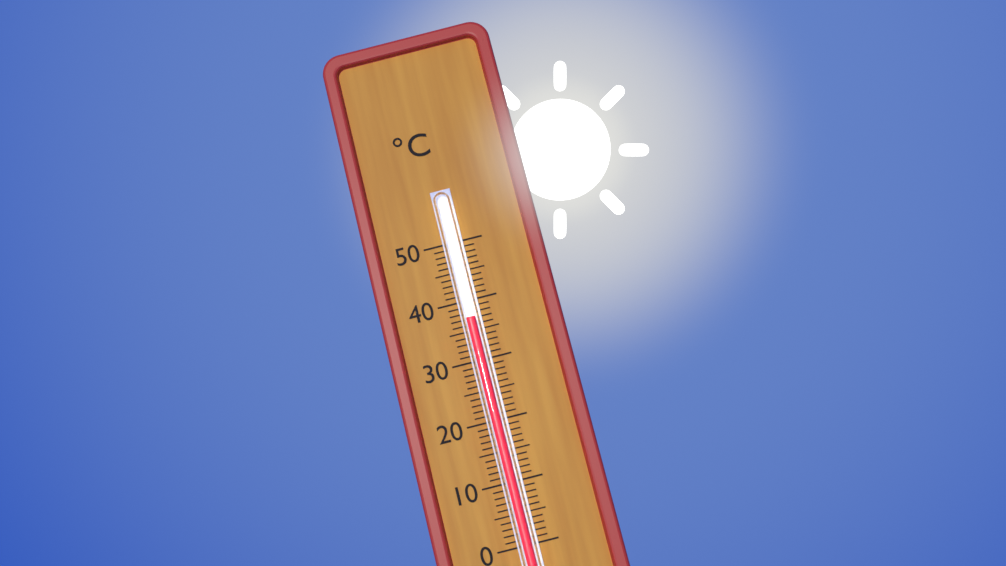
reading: 37 °C
